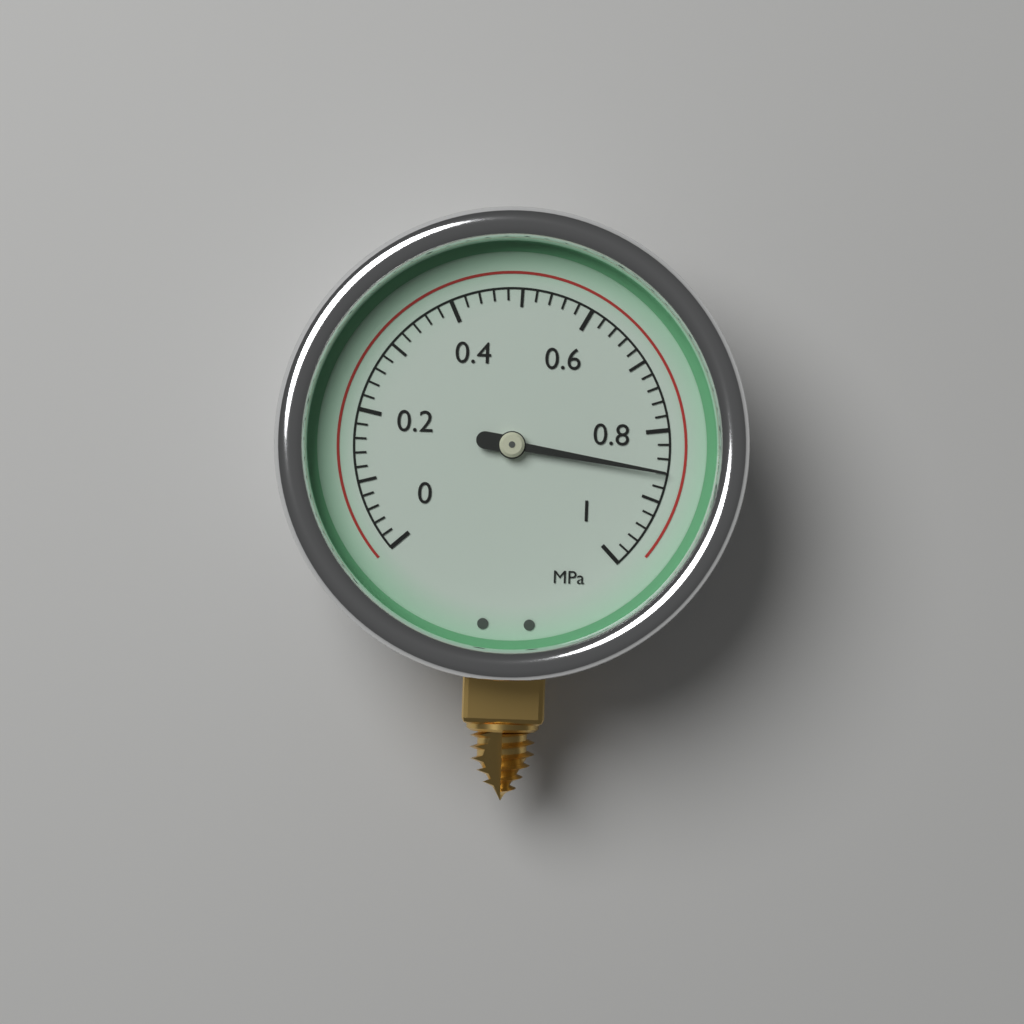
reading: 0.86 MPa
